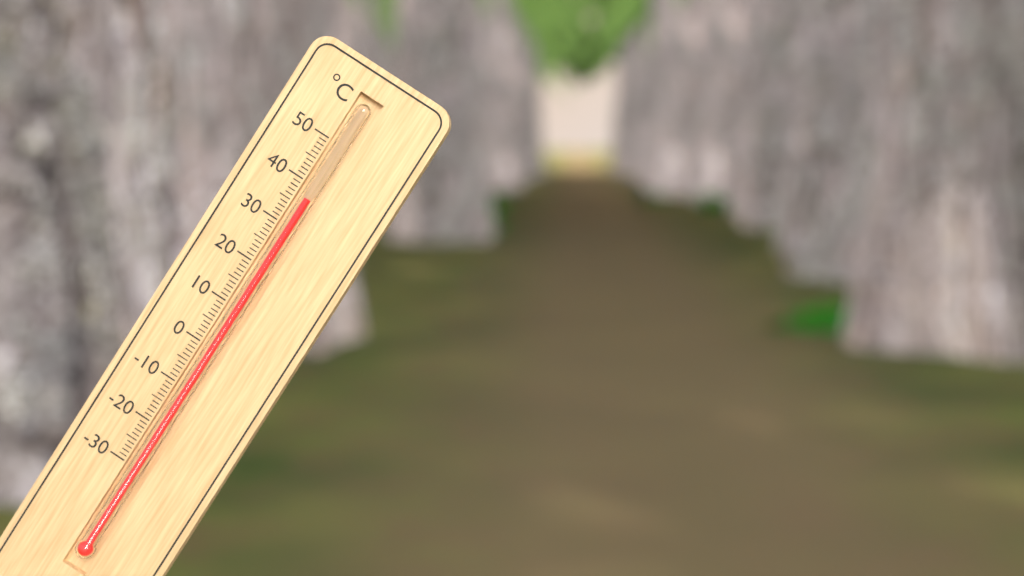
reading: 37 °C
